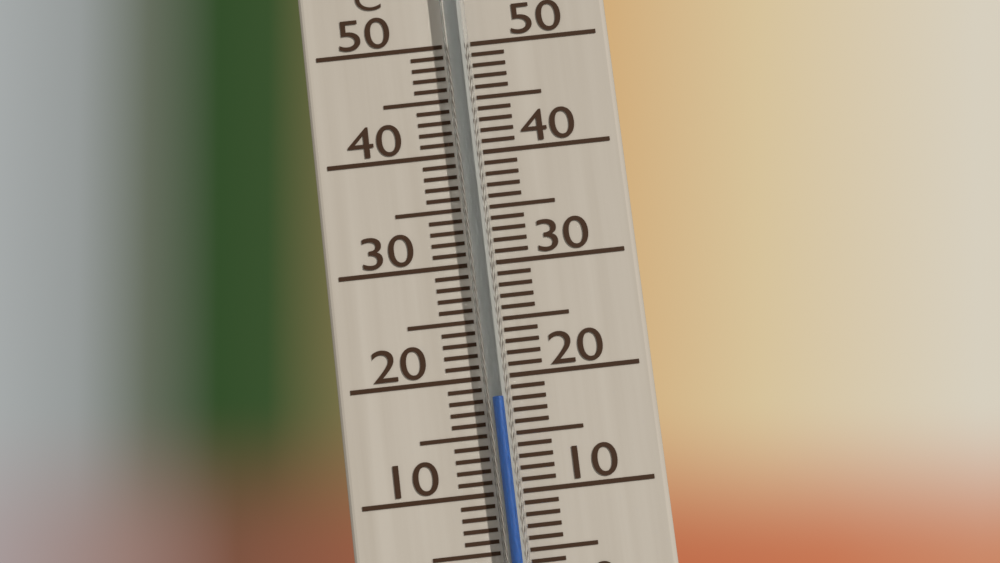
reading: 18 °C
